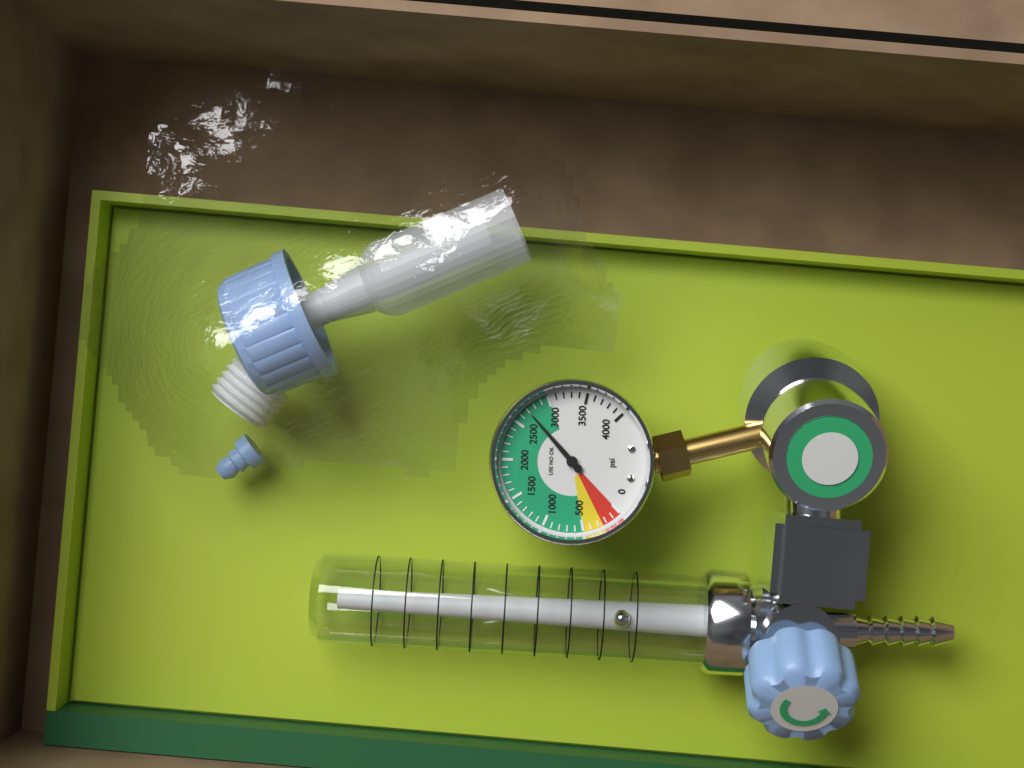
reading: 2700 psi
